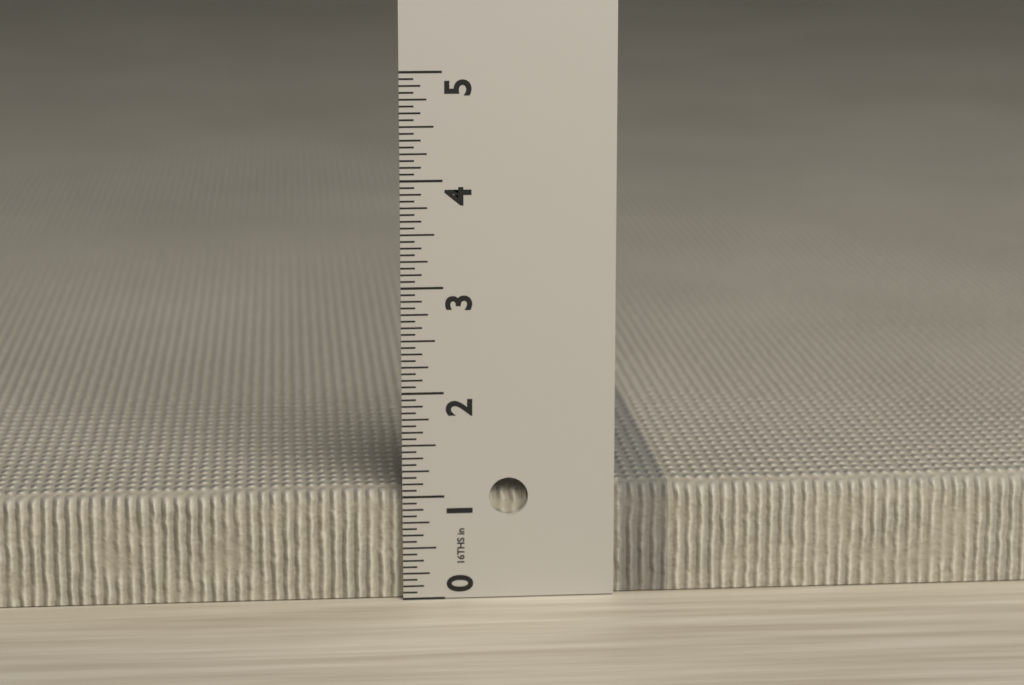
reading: 1.0625 in
